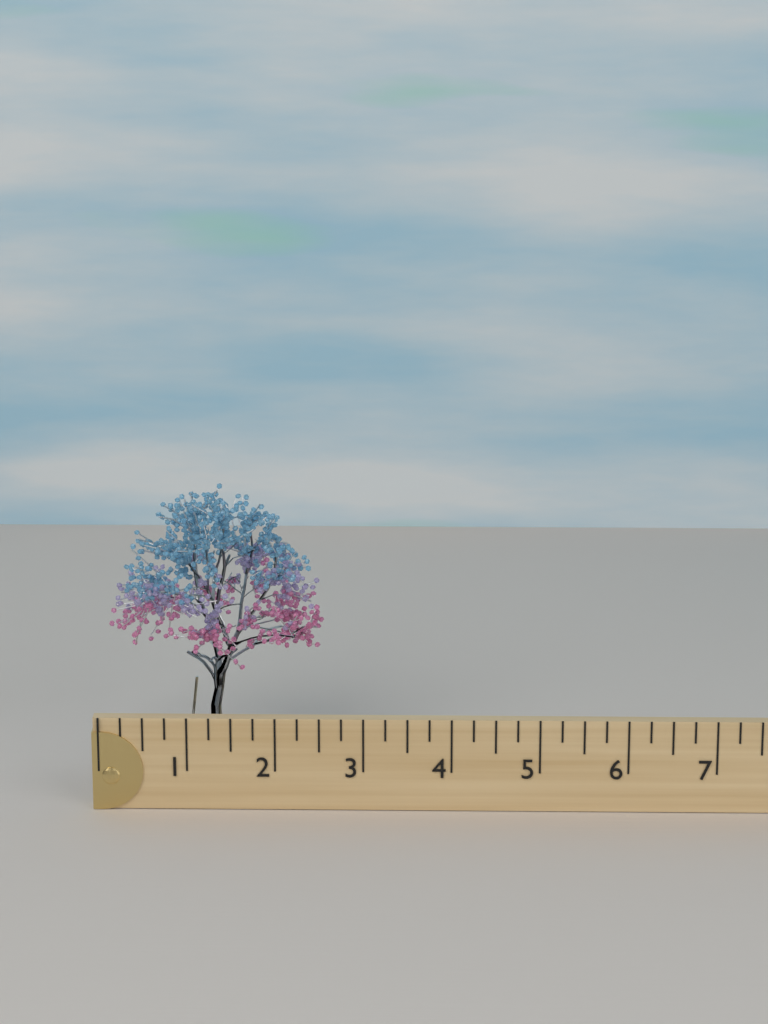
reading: 2.50 (no unit)
